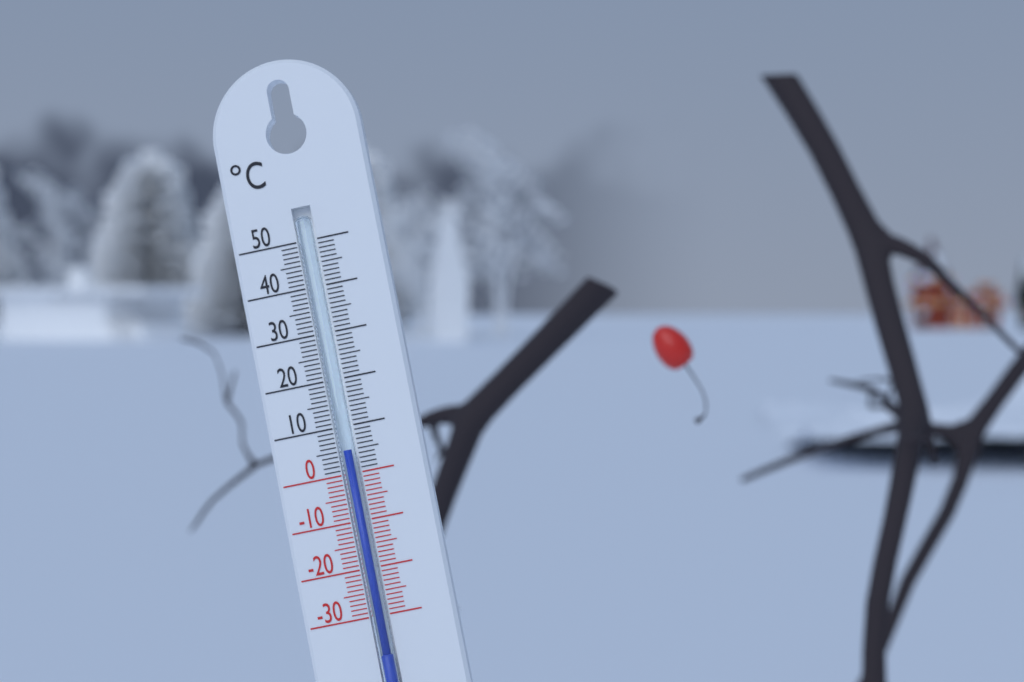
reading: 5 °C
